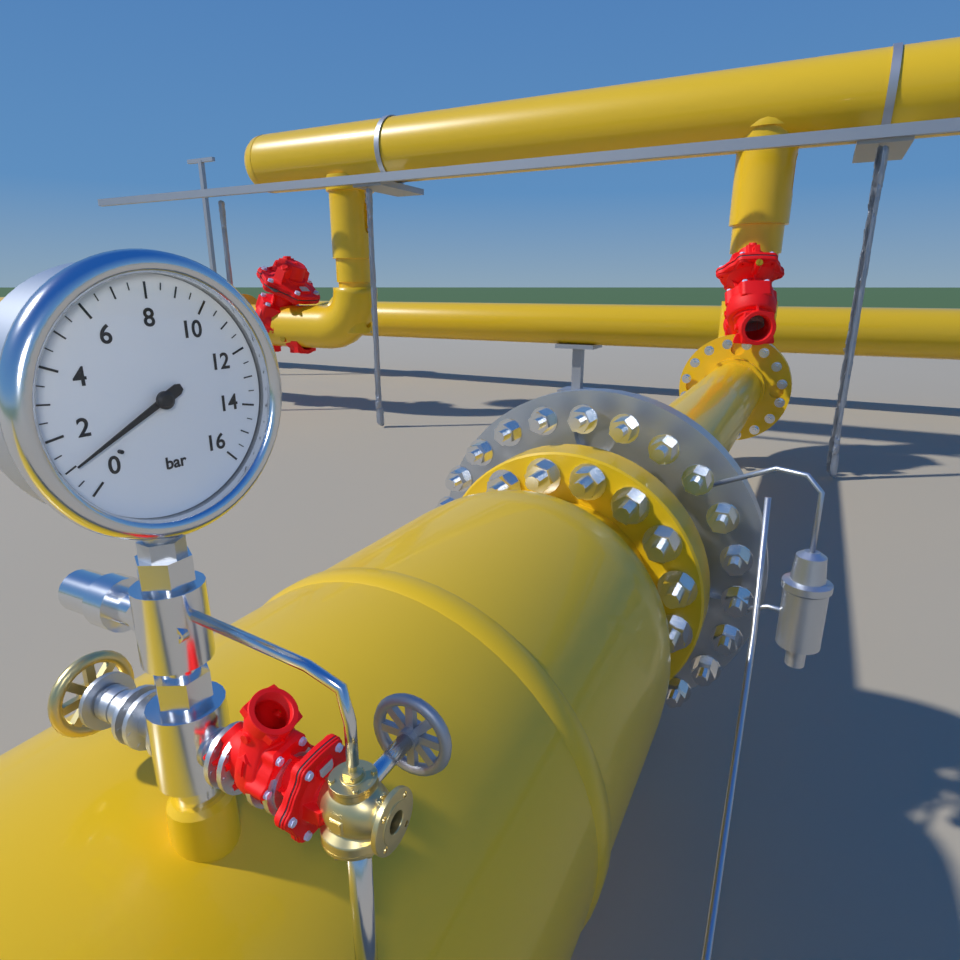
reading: 1.0 bar
